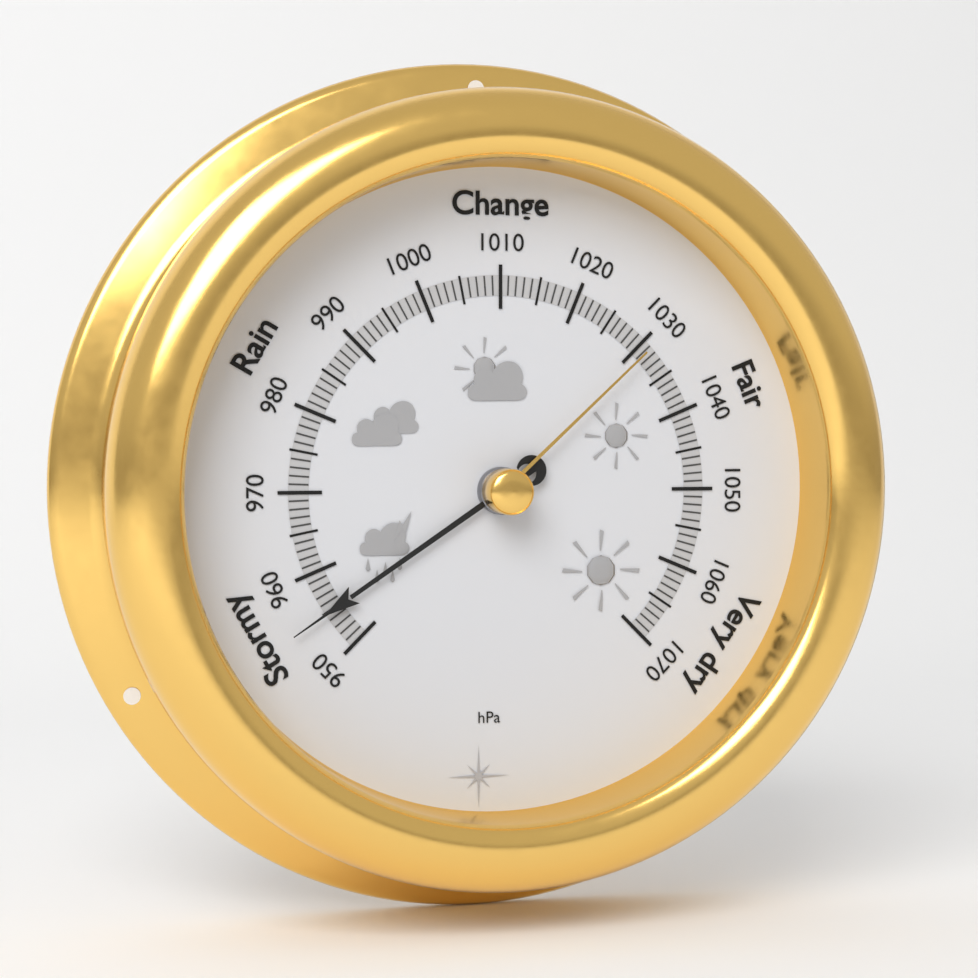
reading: 955 hPa
